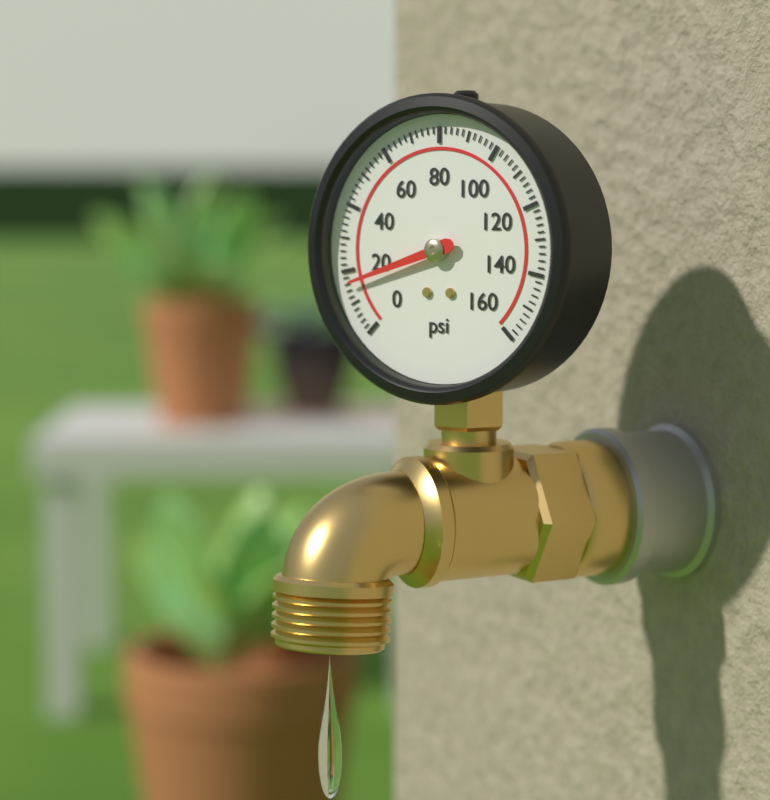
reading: 16 psi
